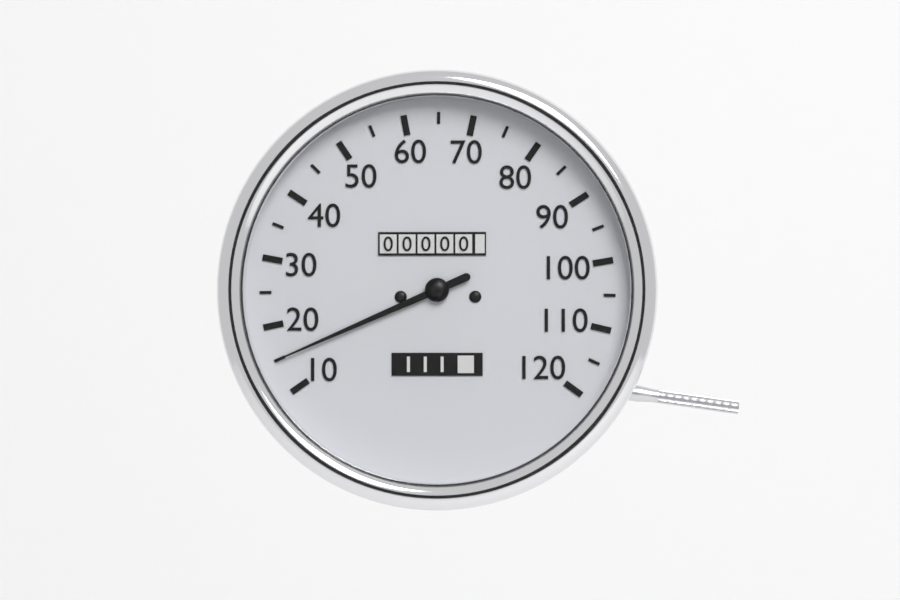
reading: 15 (no unit)
